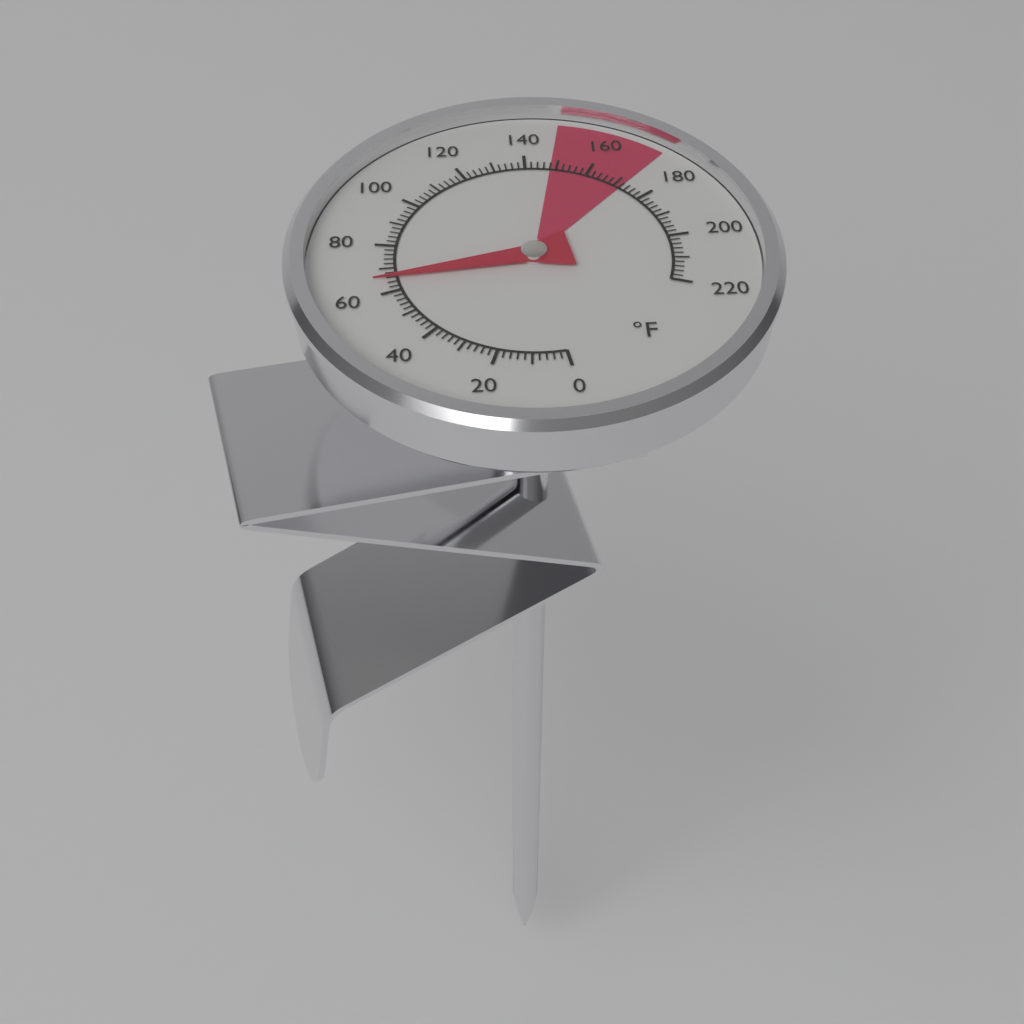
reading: 66 °F
